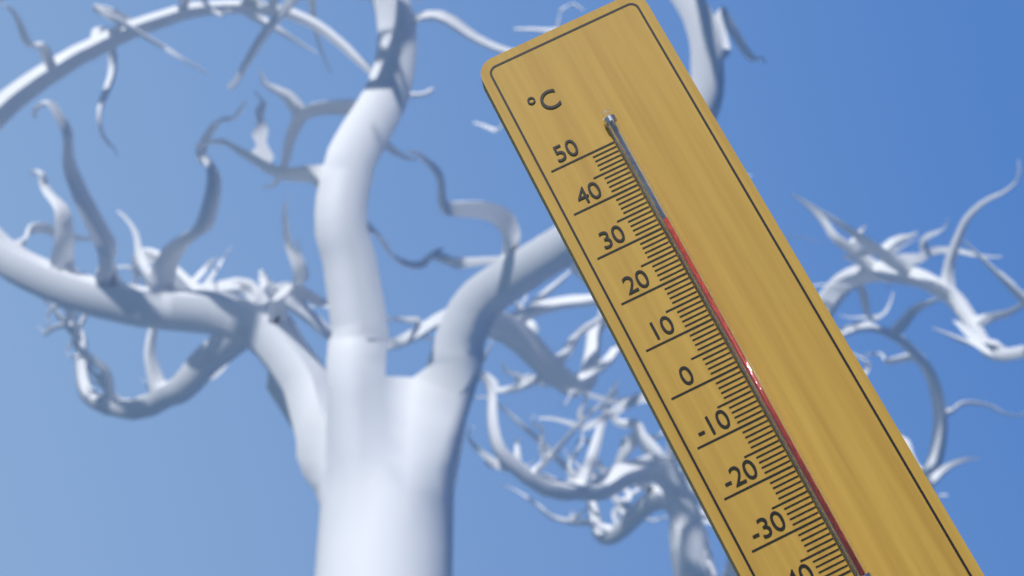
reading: 31 °C
